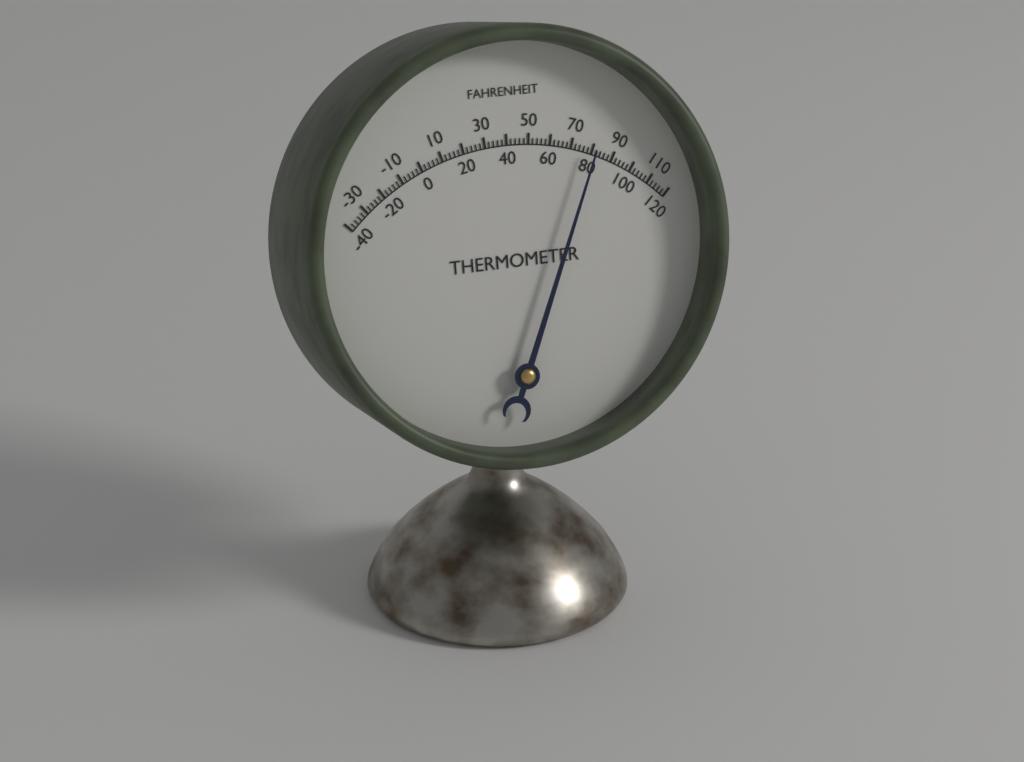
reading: 80 °F
